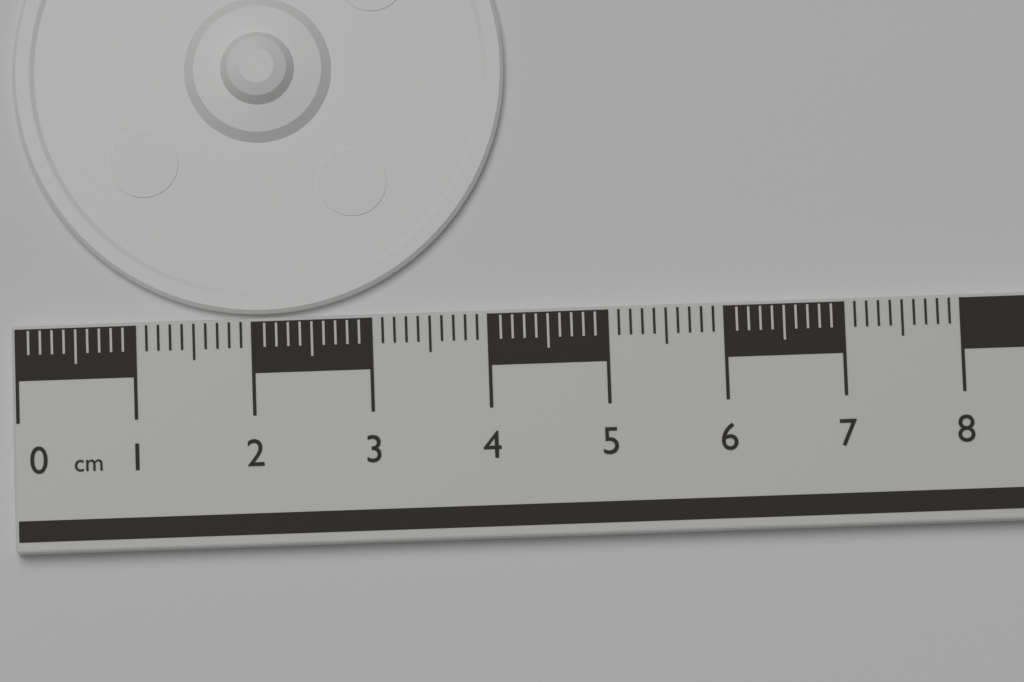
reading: 4.2 cm
